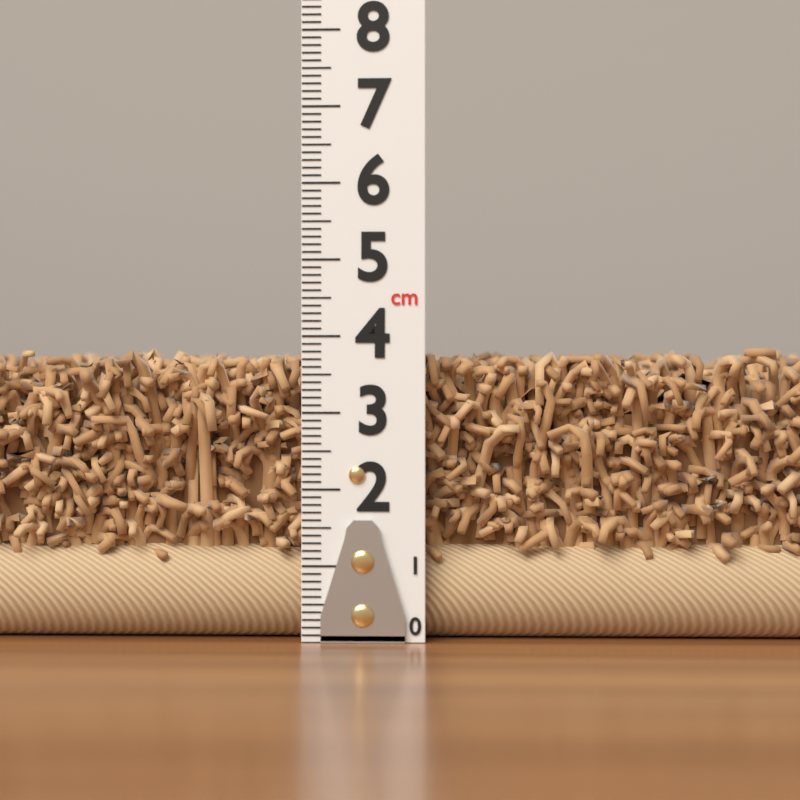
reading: 4.0 cm
